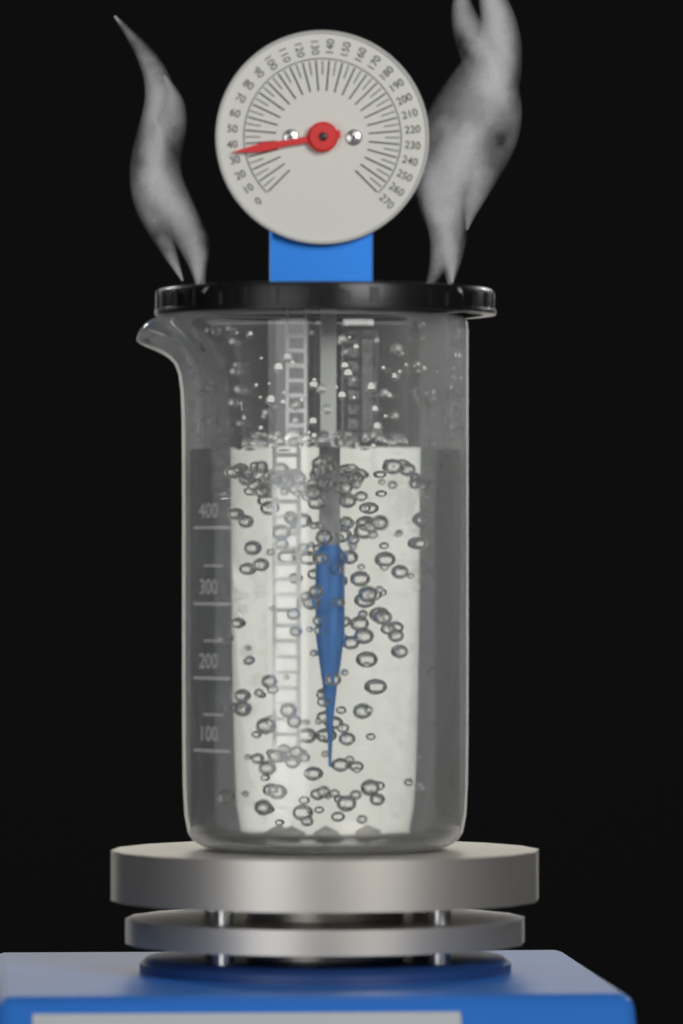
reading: 35 (no unit)
